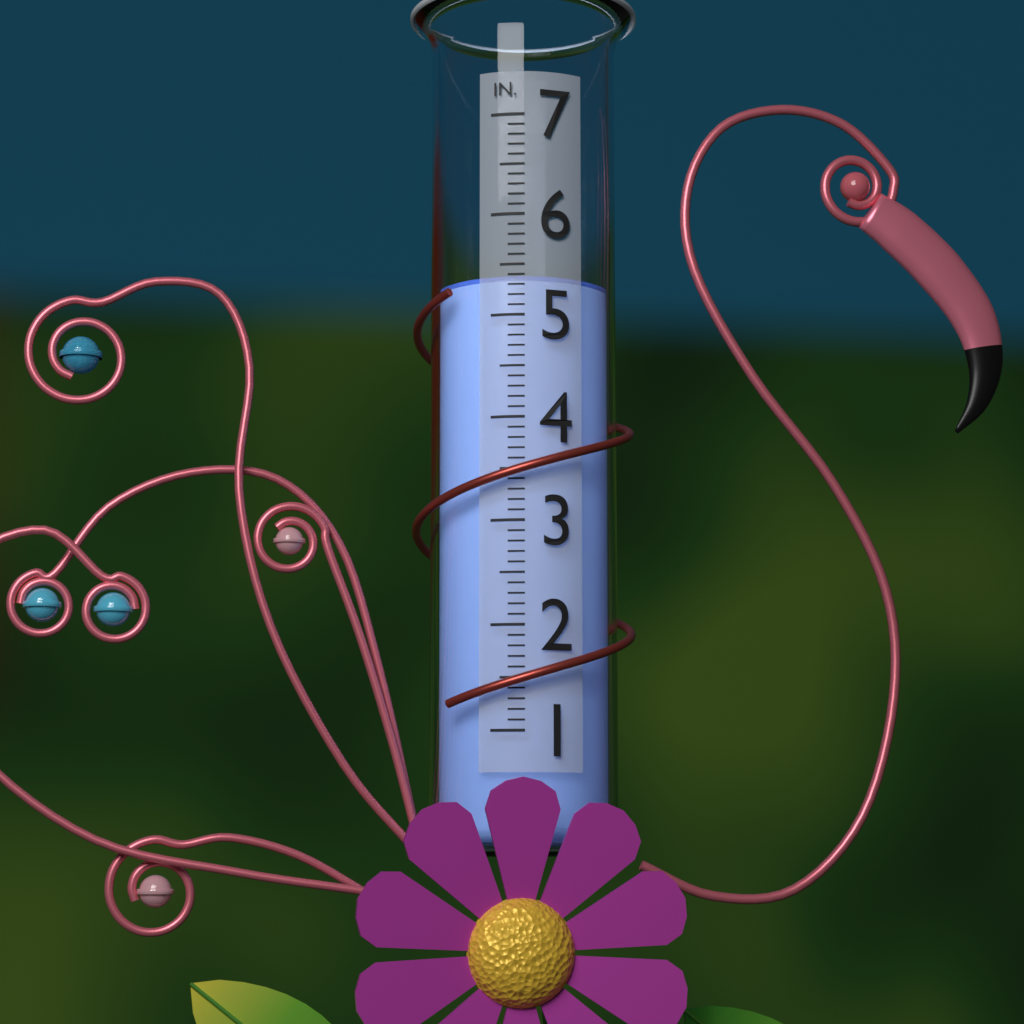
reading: 5.4 in
